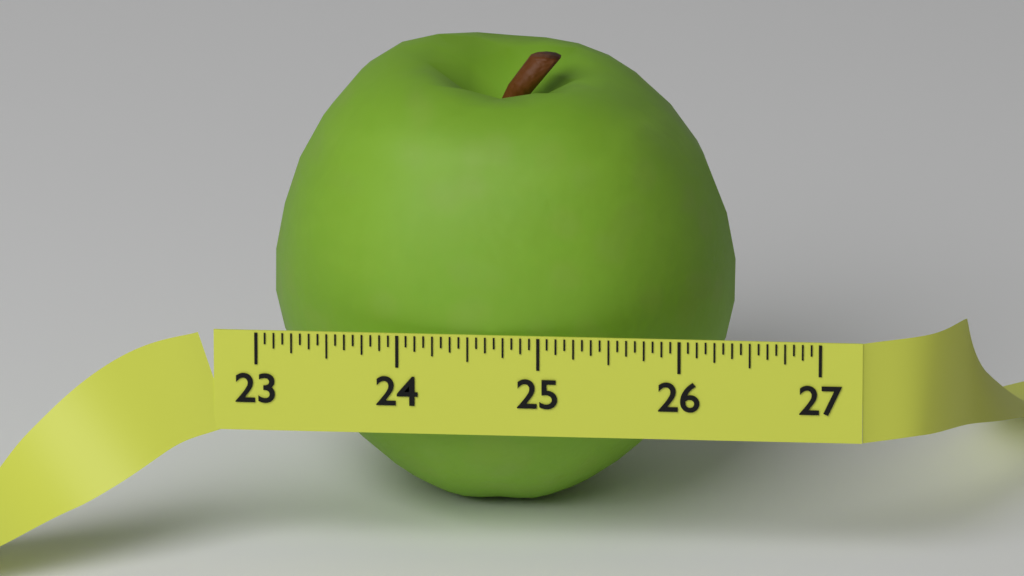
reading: 26.3125 (no unit)
